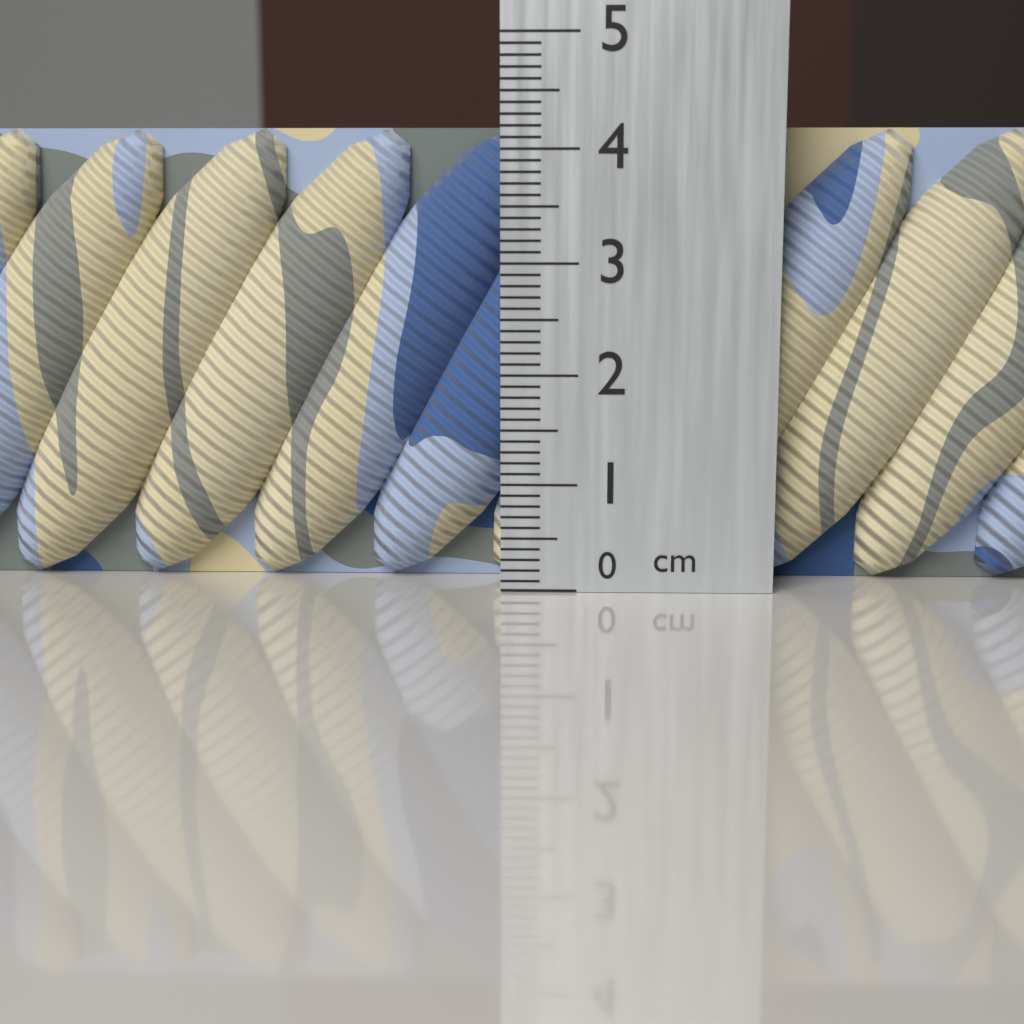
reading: 4.2 cm
